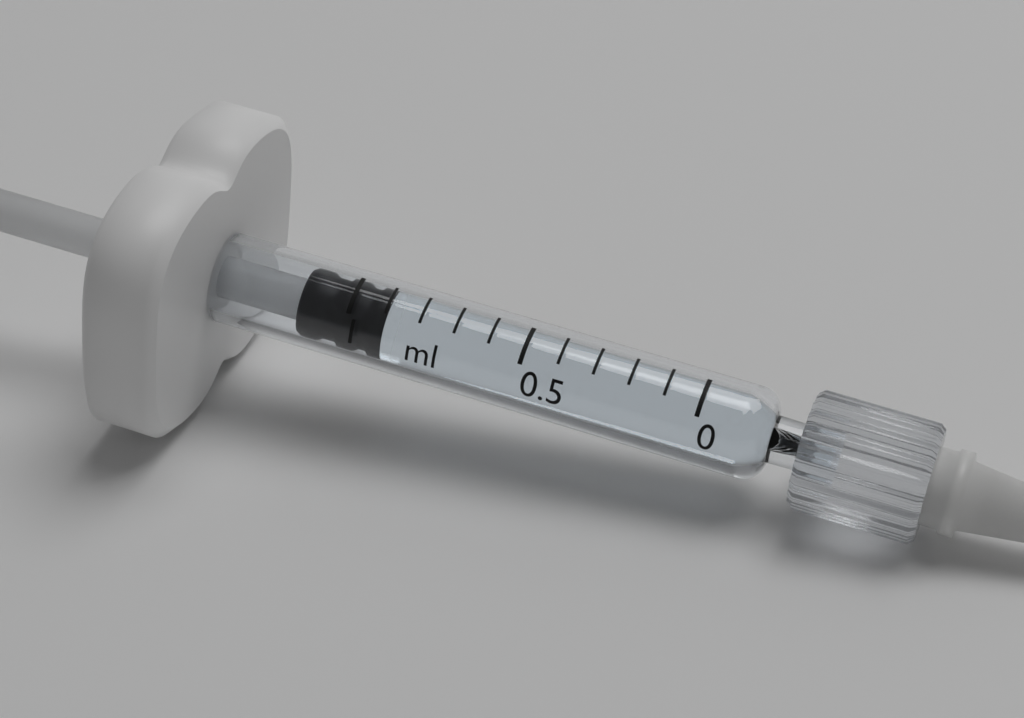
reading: 0.9 ml
